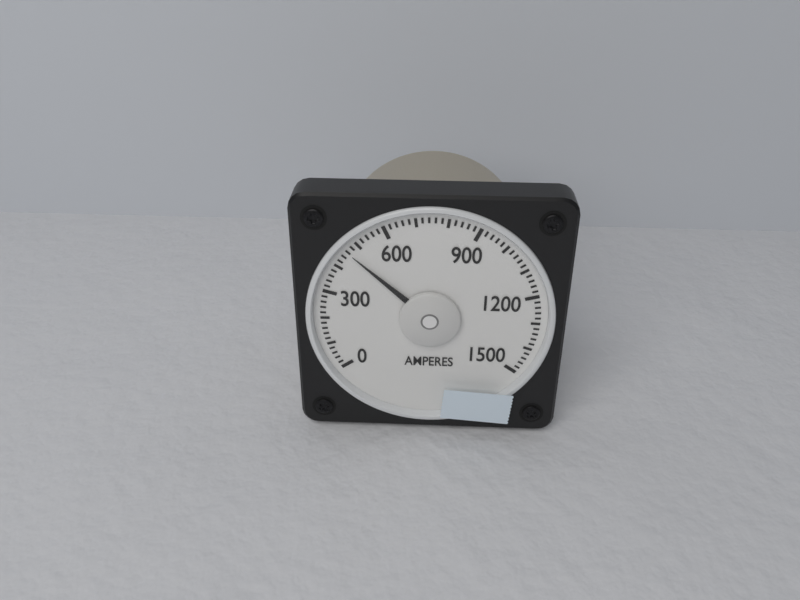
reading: 460 A
